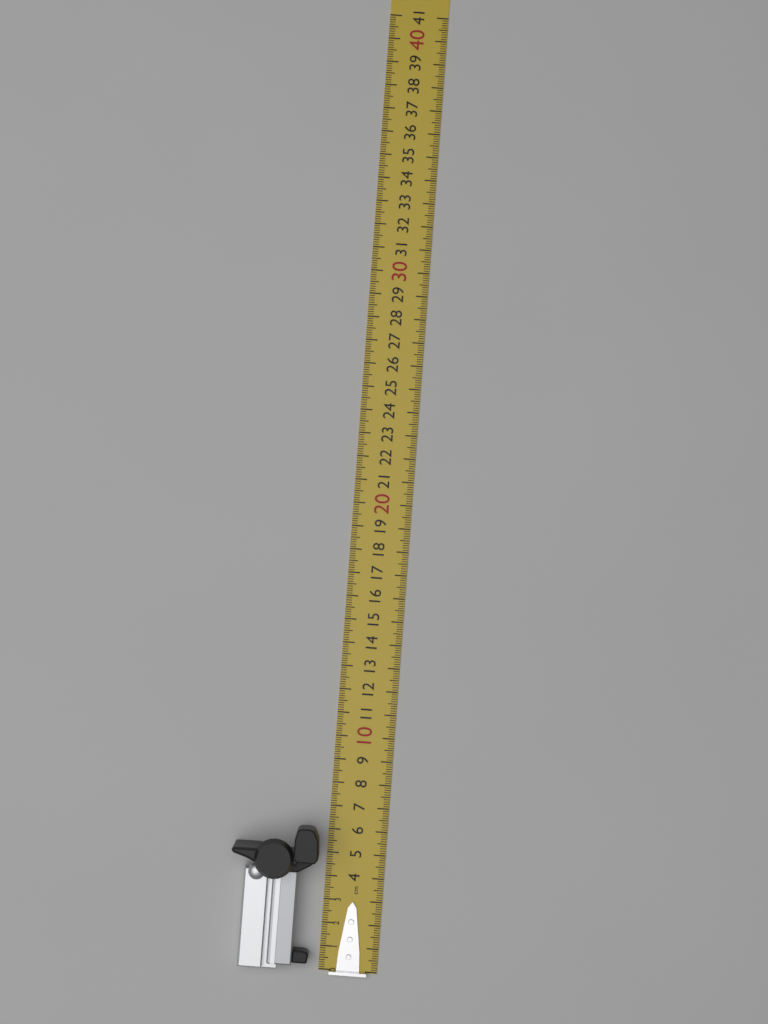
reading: 6.2 cm
